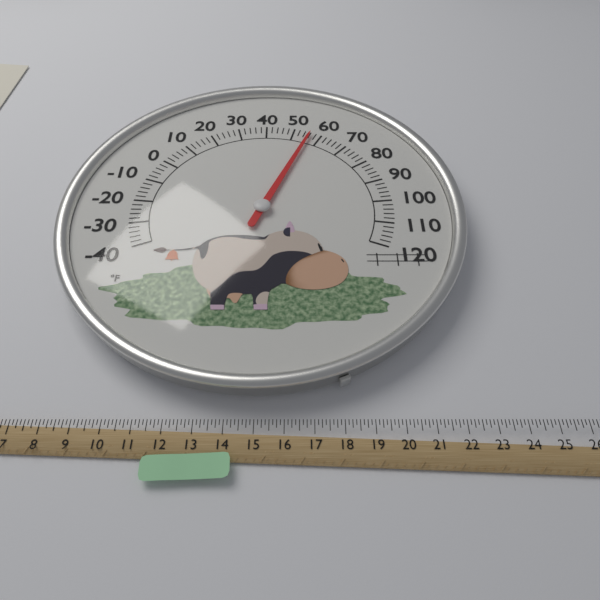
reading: 56 °F
